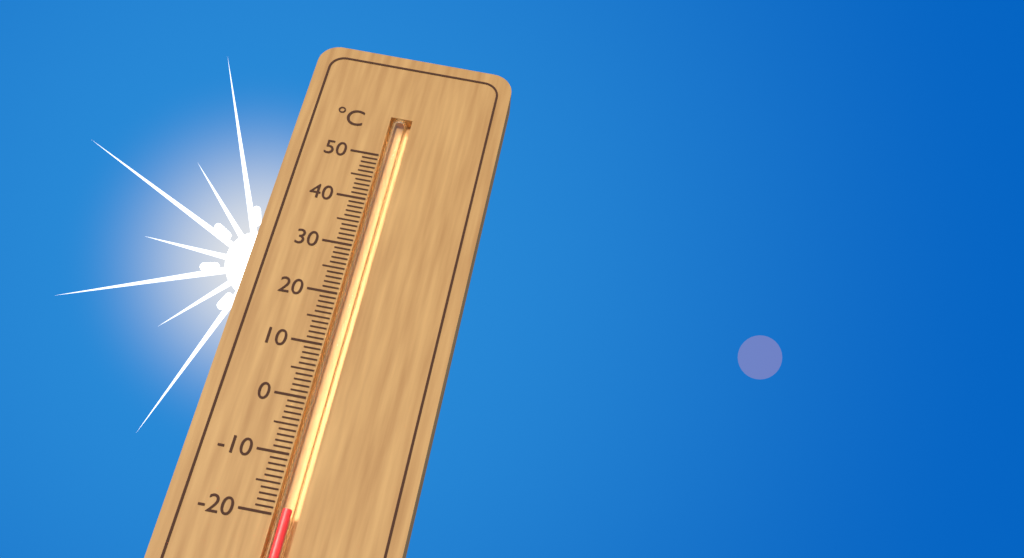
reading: -19 °C
